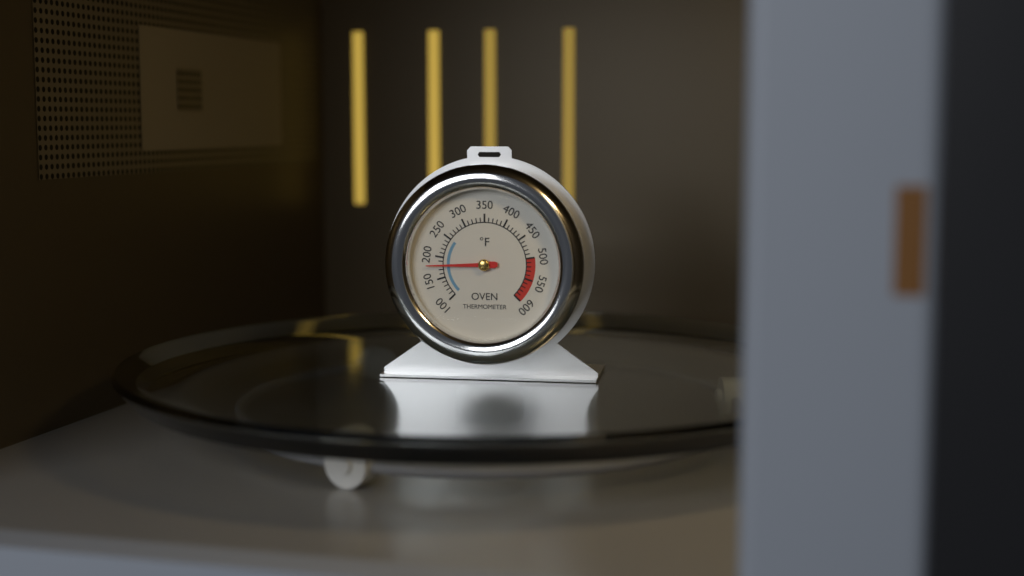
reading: 180 °F
